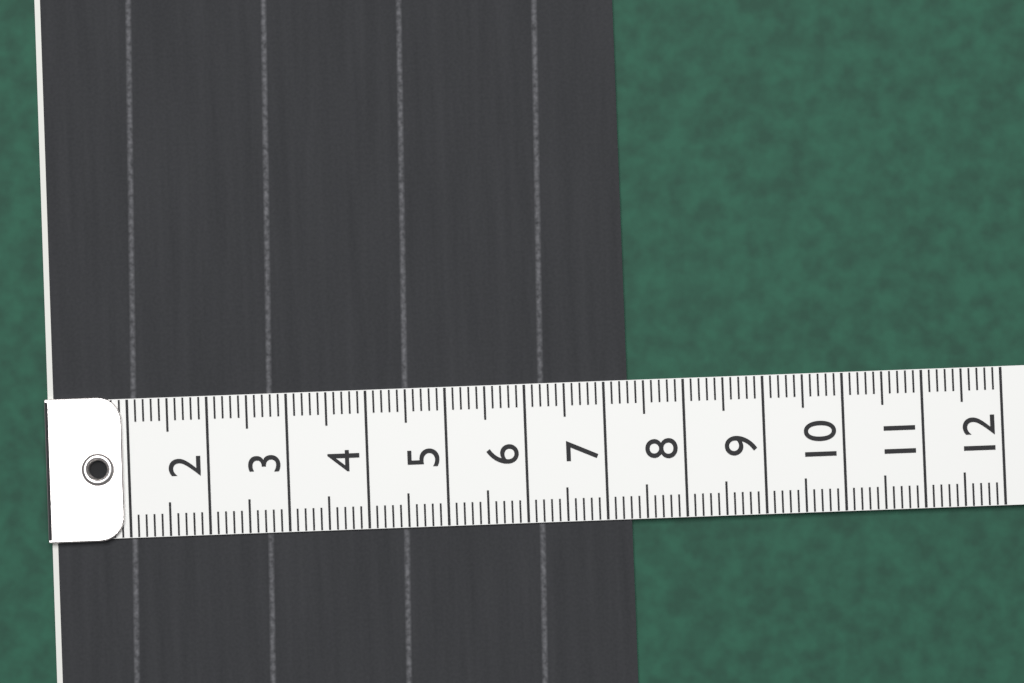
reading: 7.3 (no unit)
